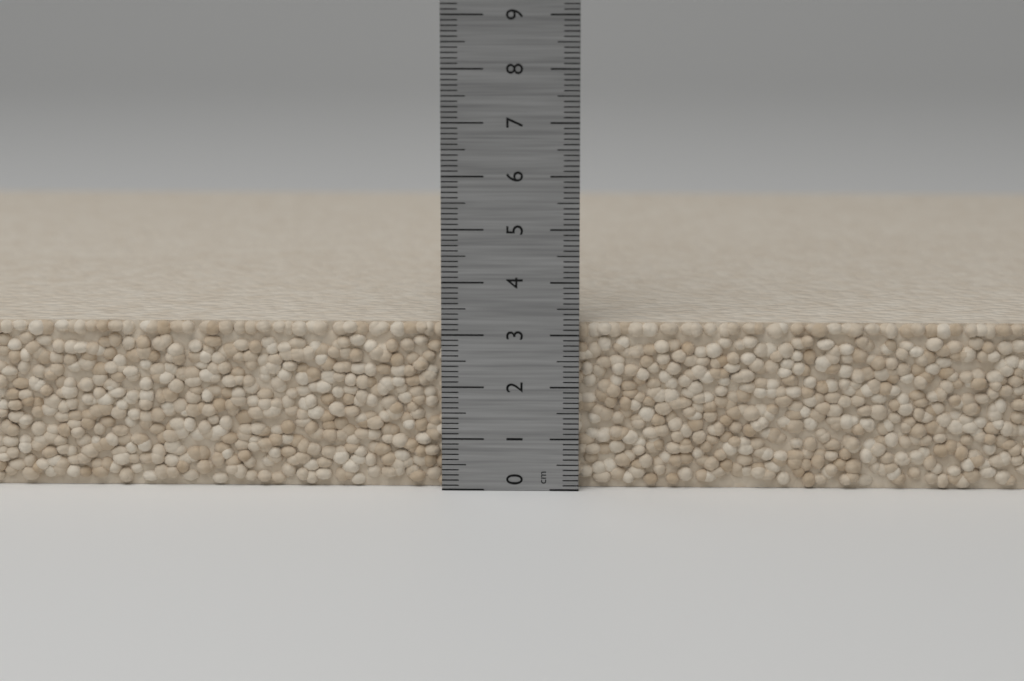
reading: 3.2 cm
